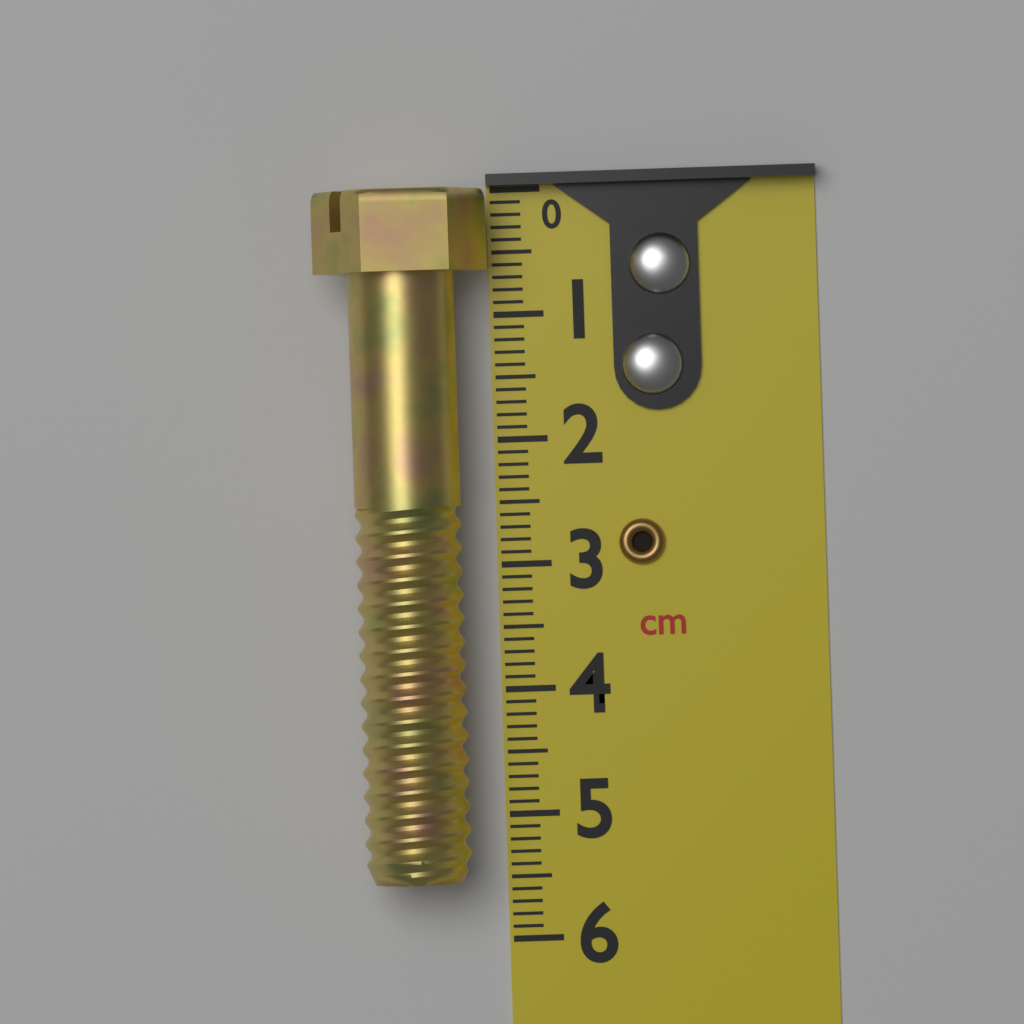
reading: 5.5 cm
